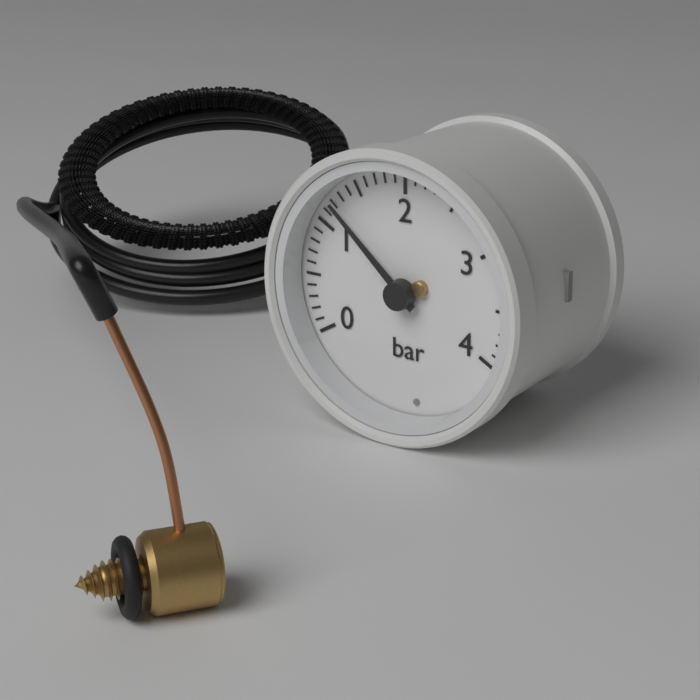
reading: 1.2 bar
